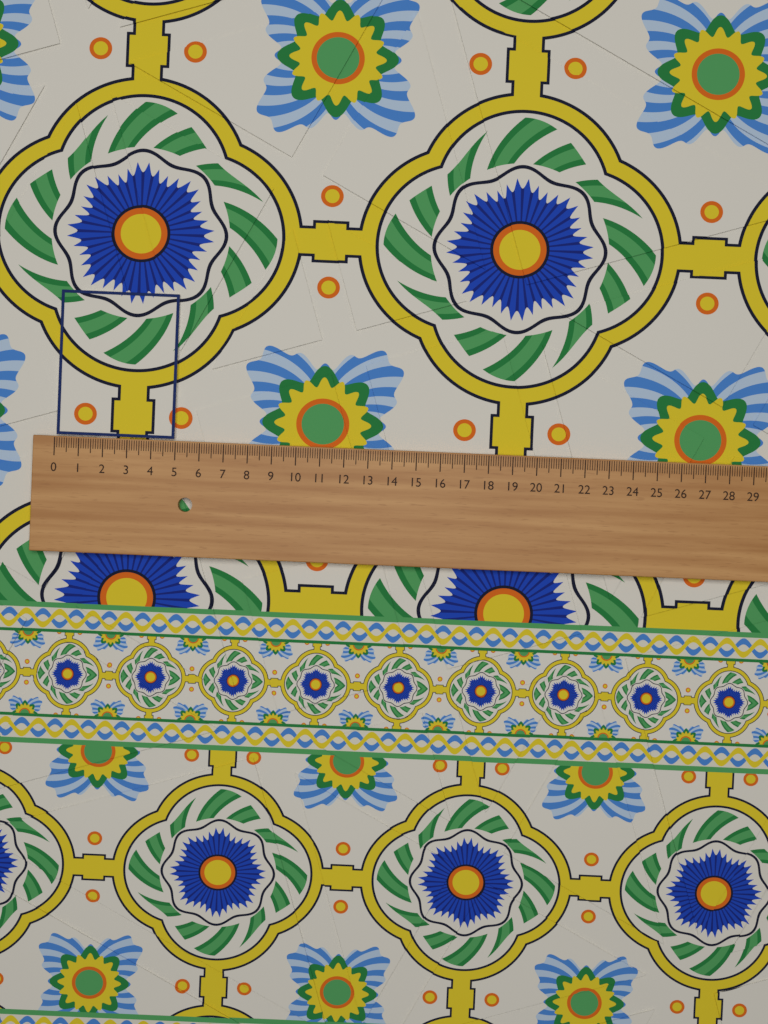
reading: 4.9 (no unit)
